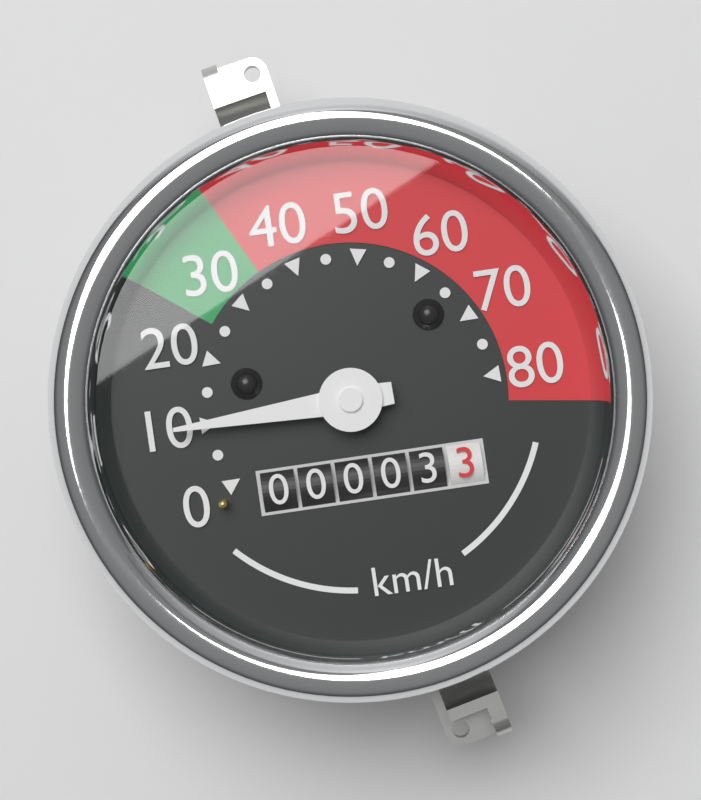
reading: 10 km/h
